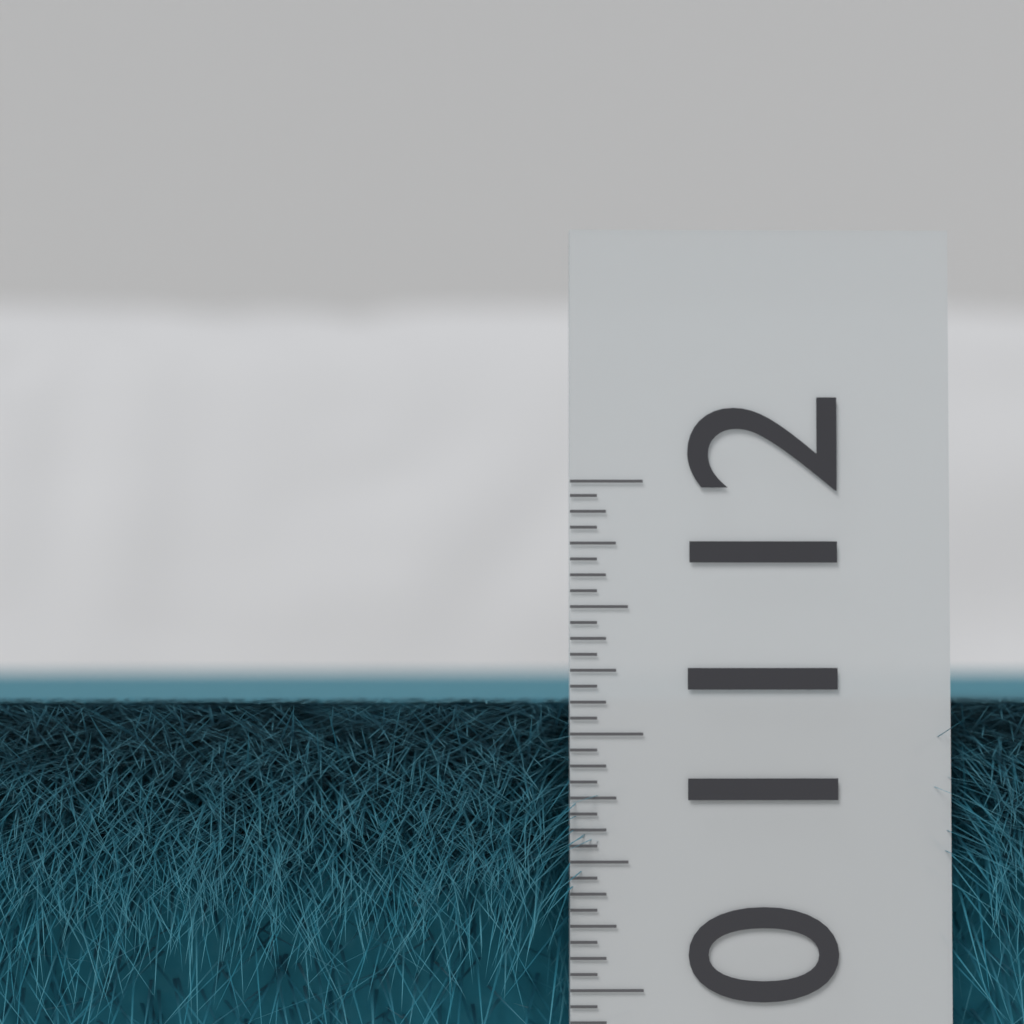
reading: 11.1250 (no unit)
